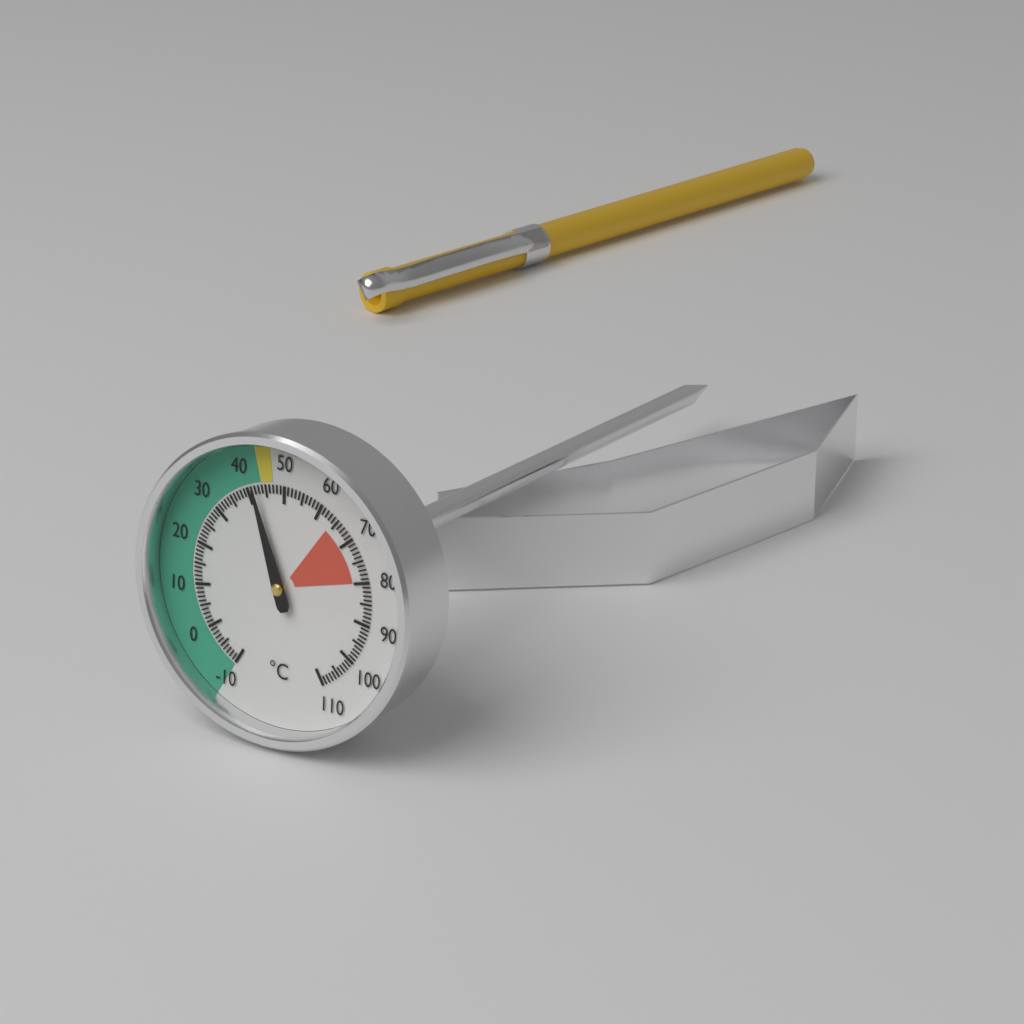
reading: 42 °C
